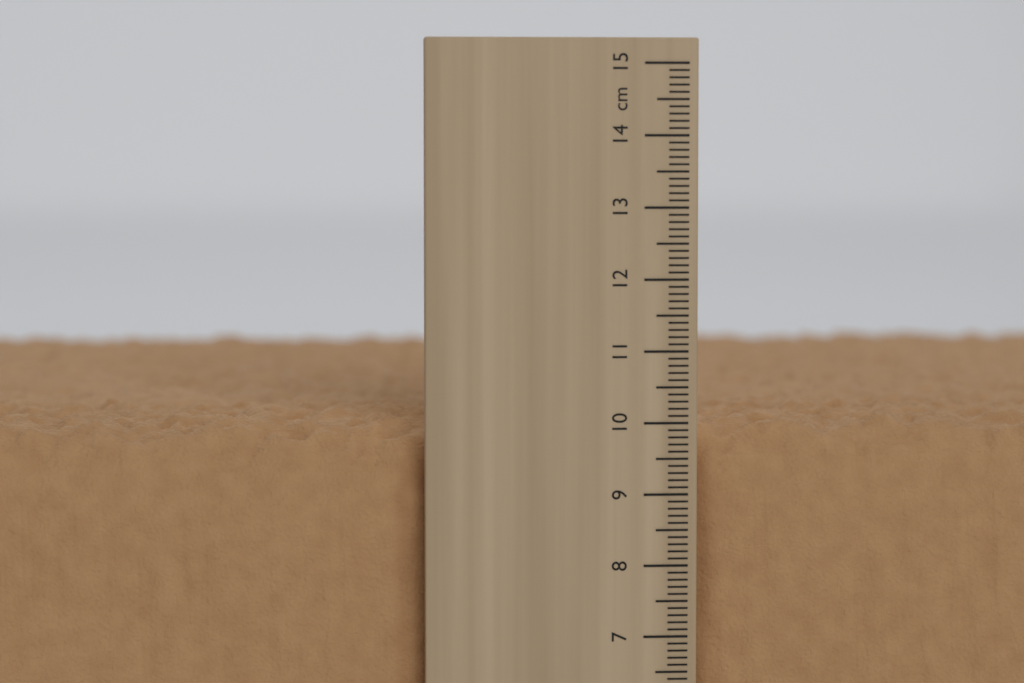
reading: 10.1 cm
